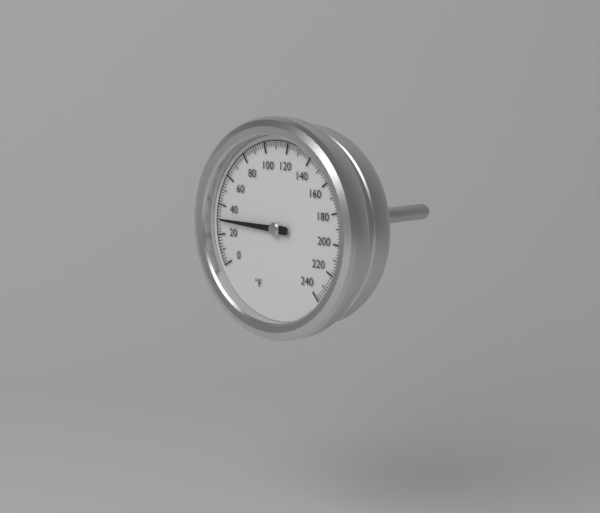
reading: 30 °F
